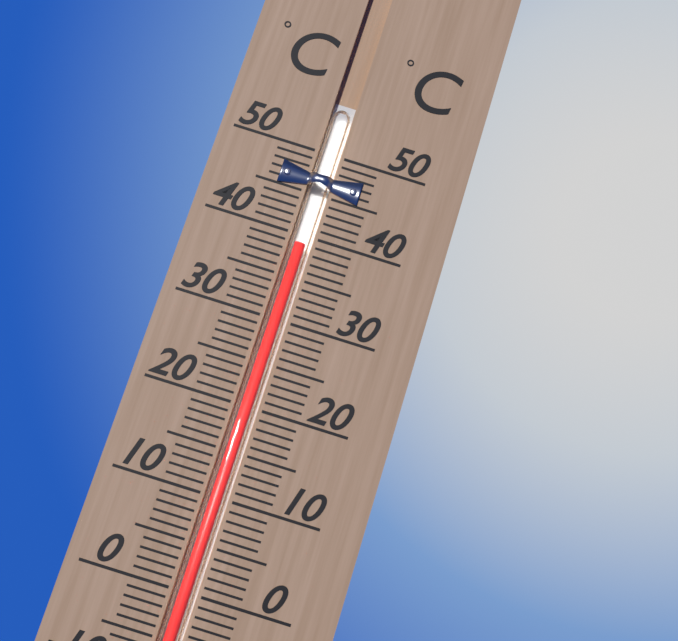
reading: 39 °C
